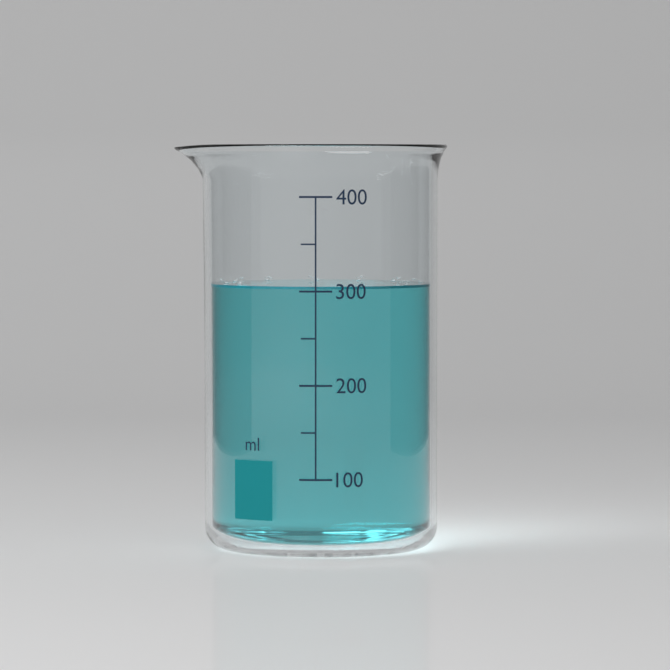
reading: 305 ml
